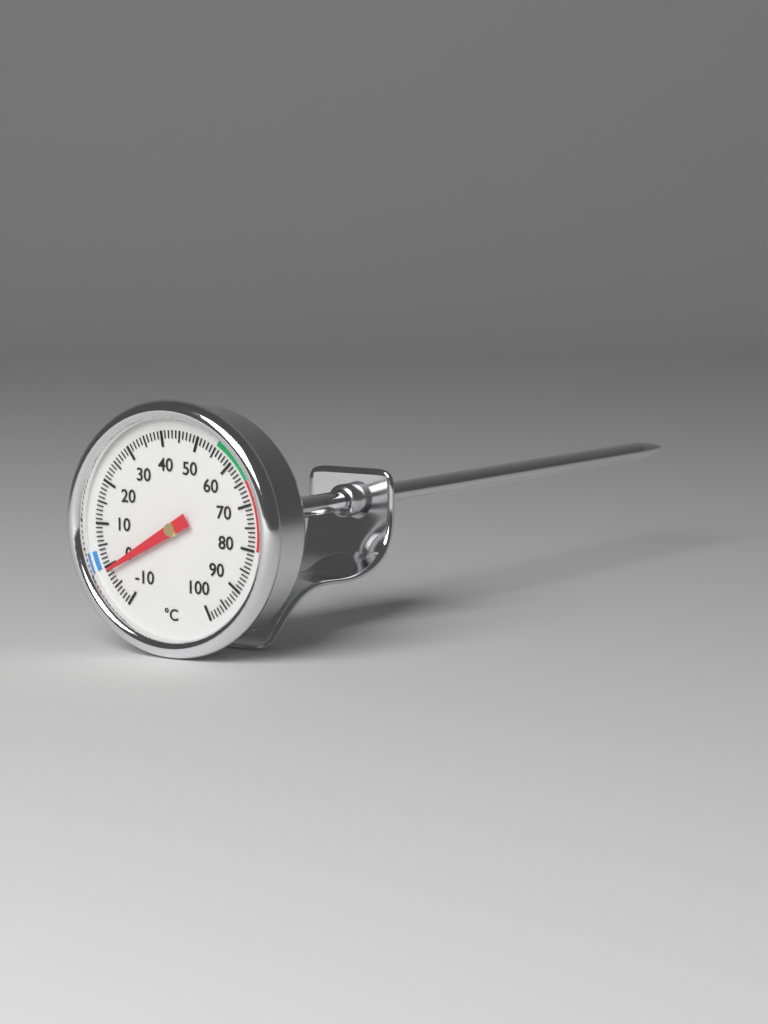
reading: -1 °C
